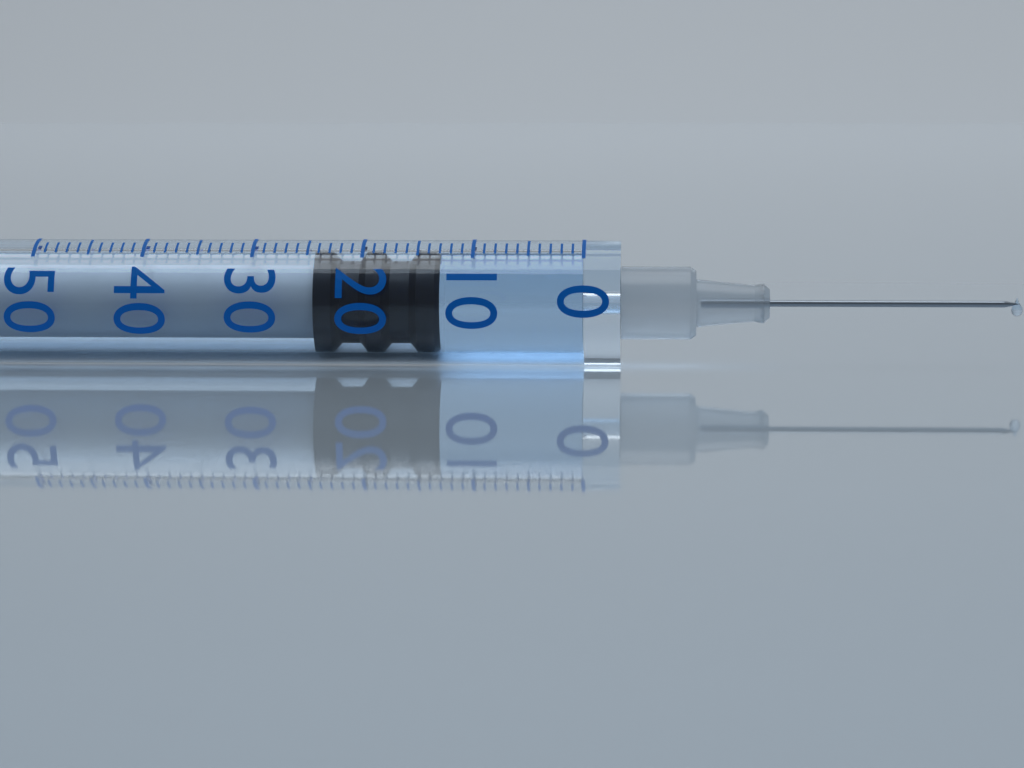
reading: 13 (no unit)
